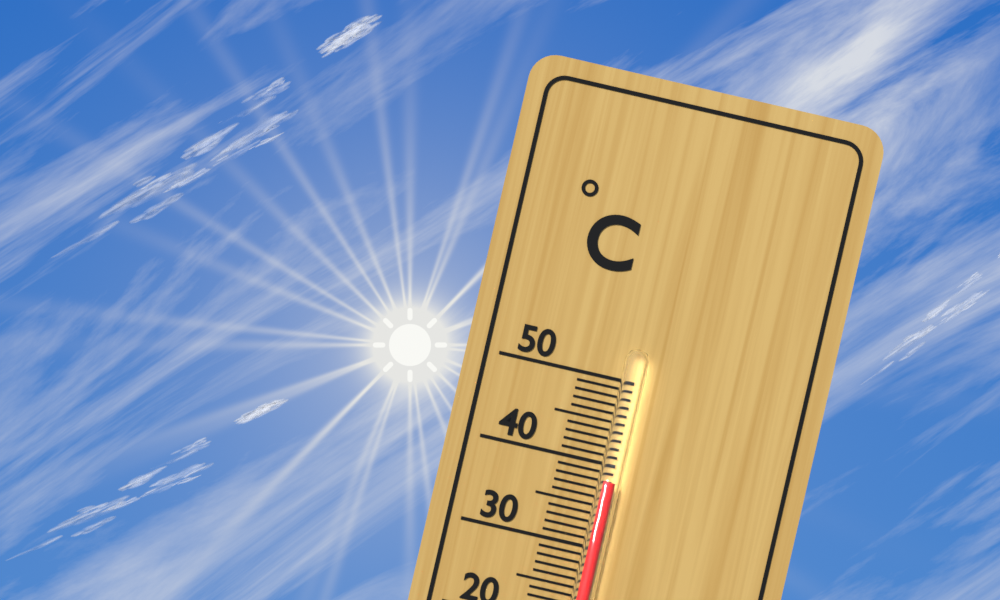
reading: 38 °C
